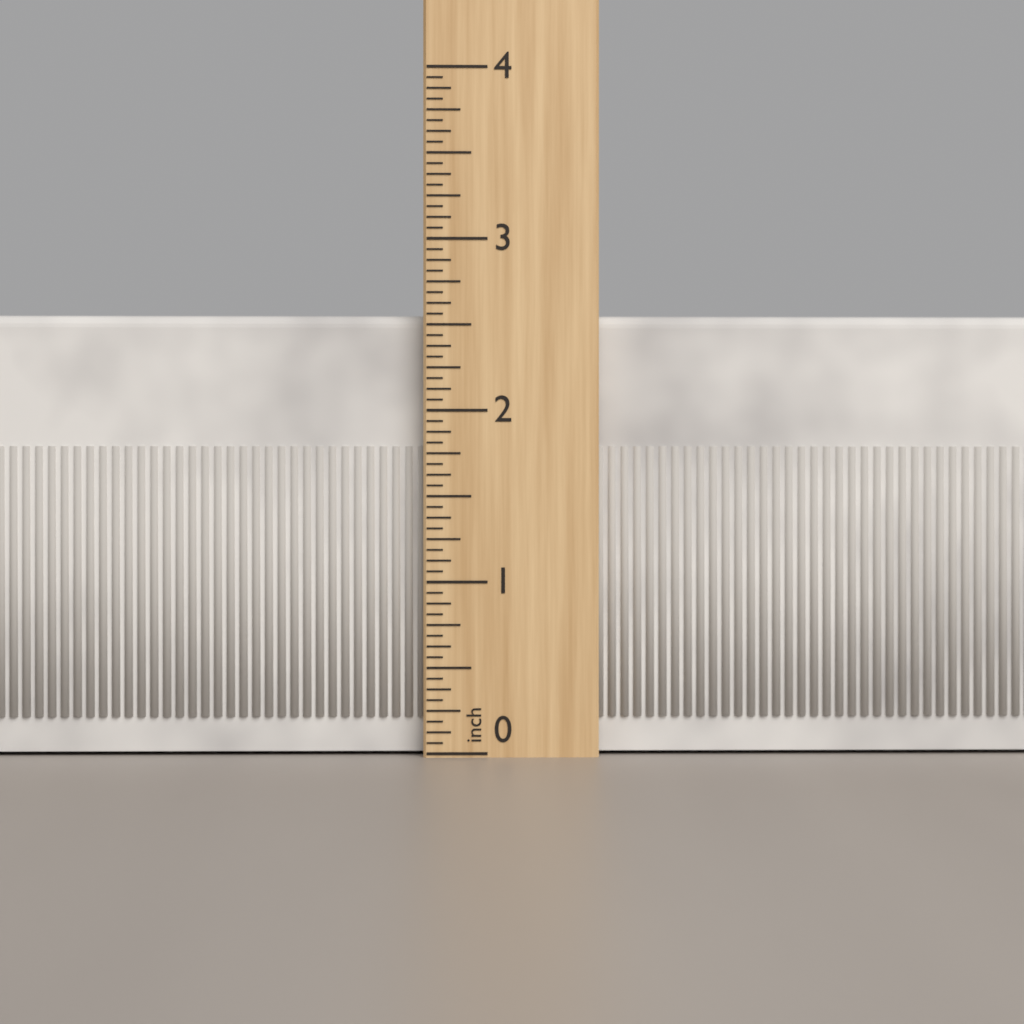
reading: 2.5625 inch
